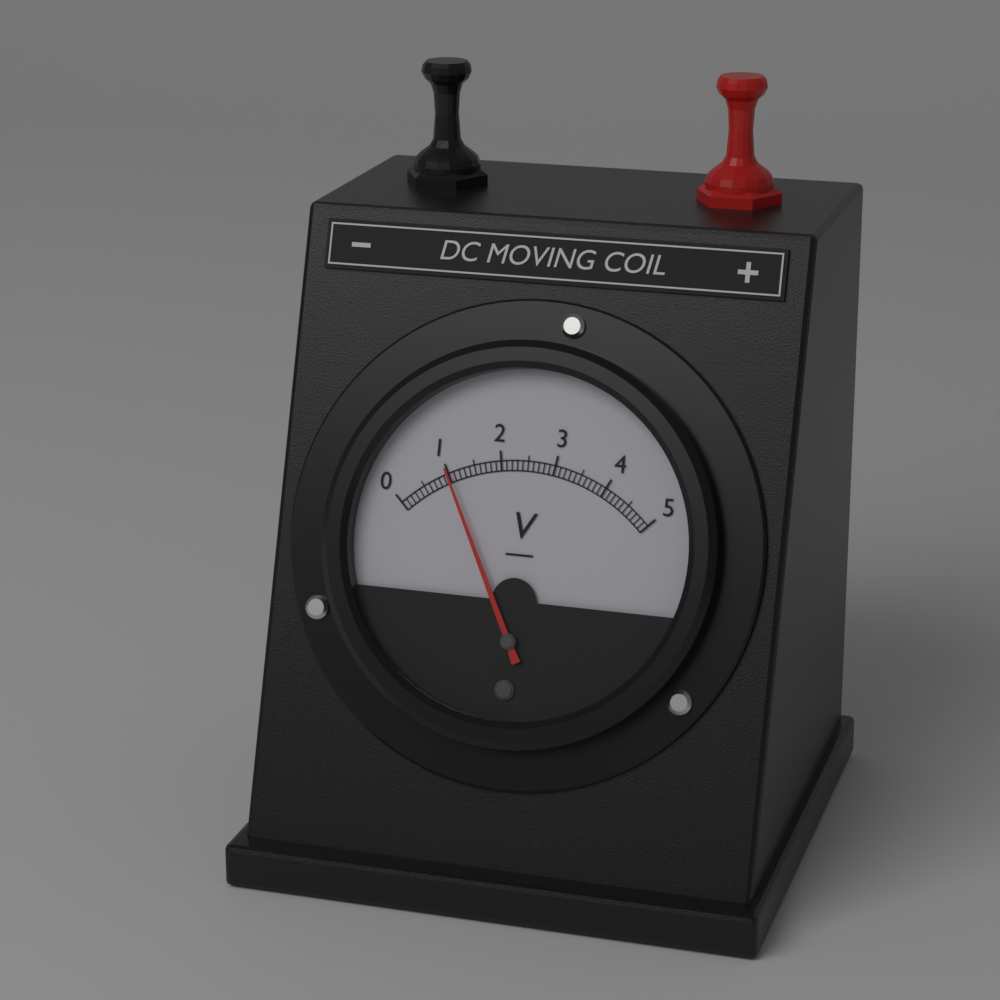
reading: 1.0 V
